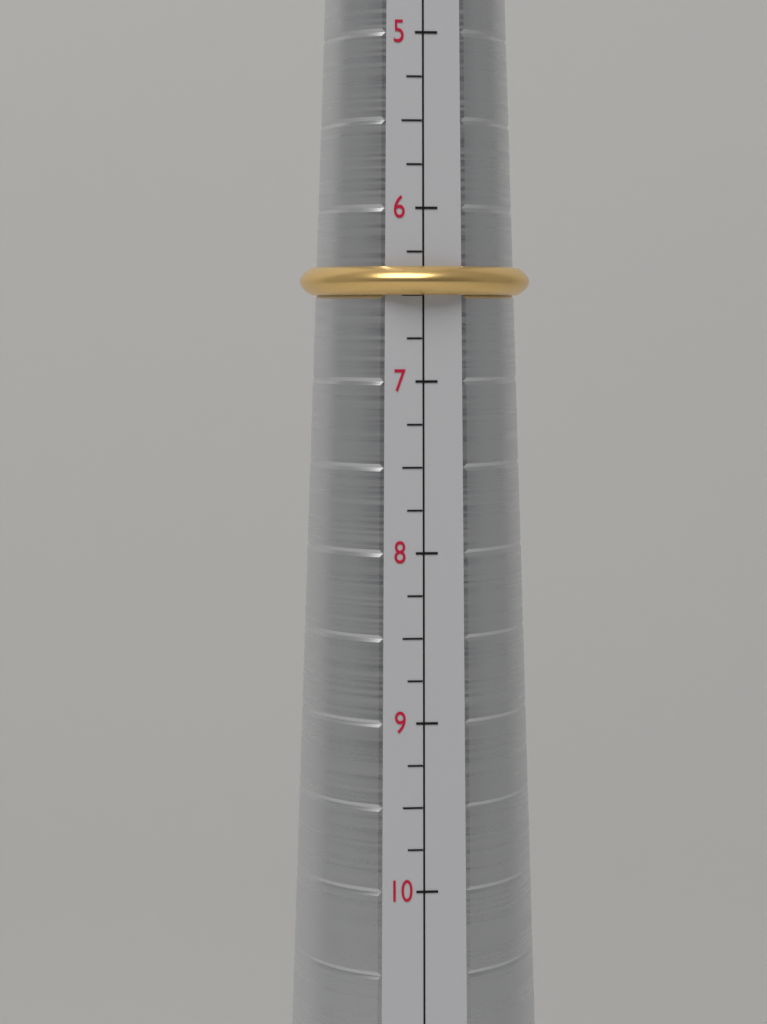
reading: 6.50 (no unit)
